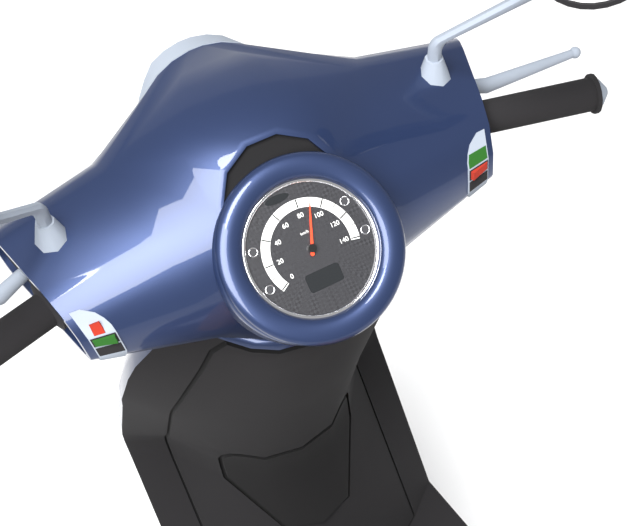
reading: 90 km/h
